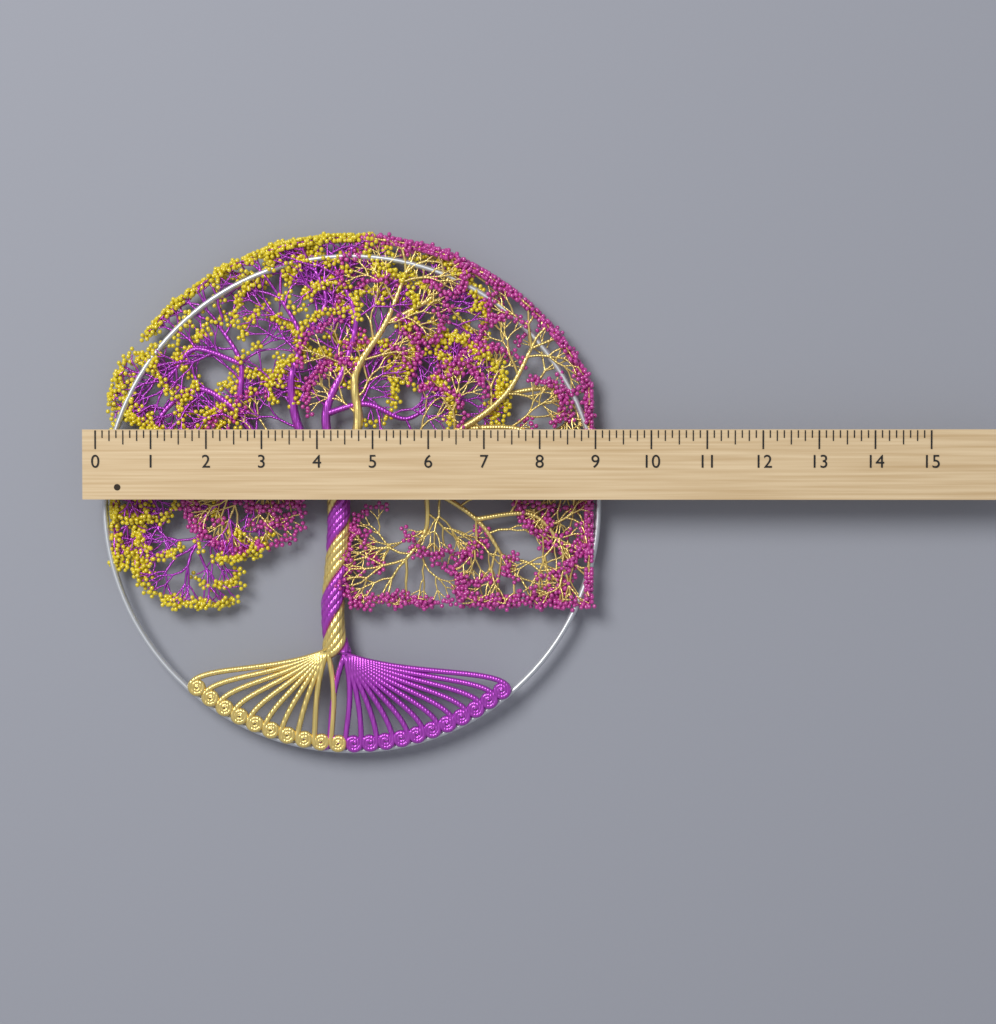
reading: 9.125 (no unit)
